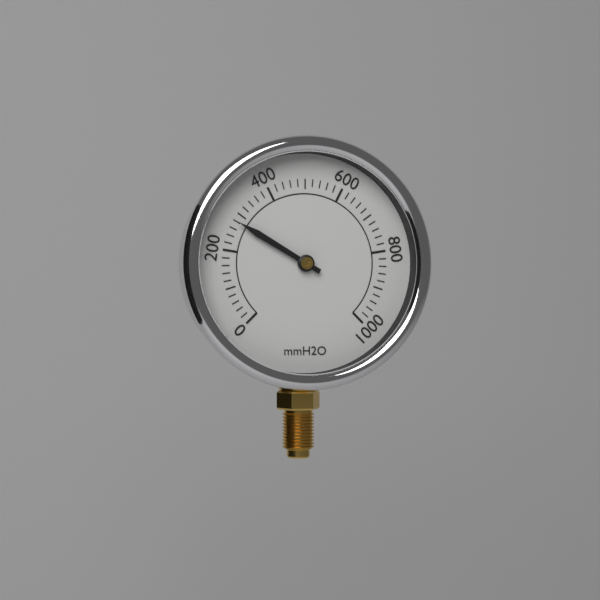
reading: 280 mmH2O
